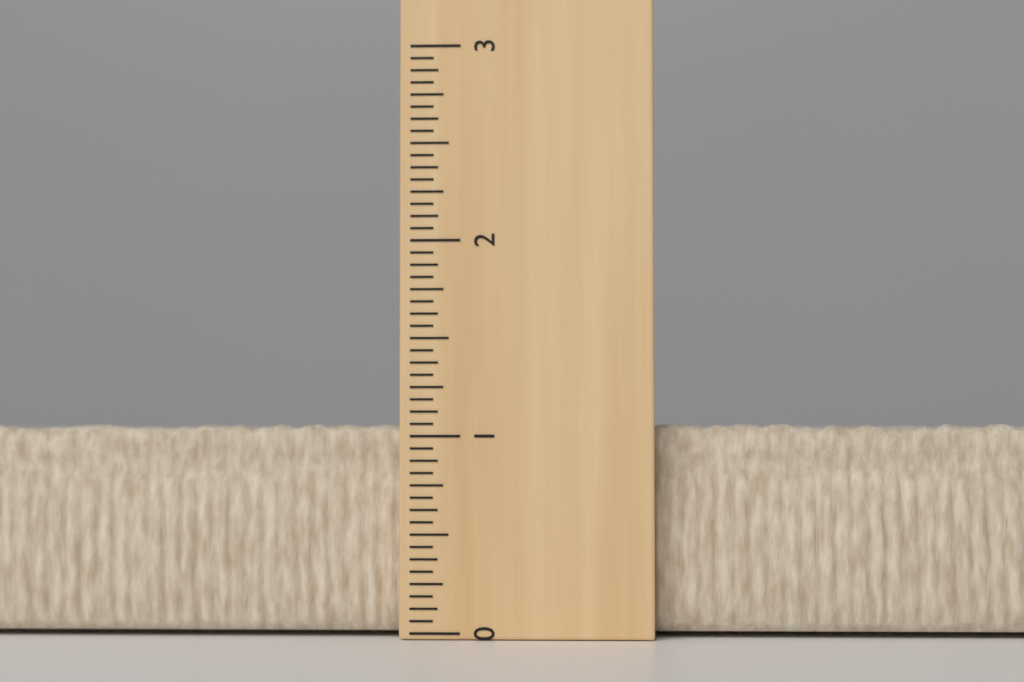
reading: 1.0625 (no unit)
